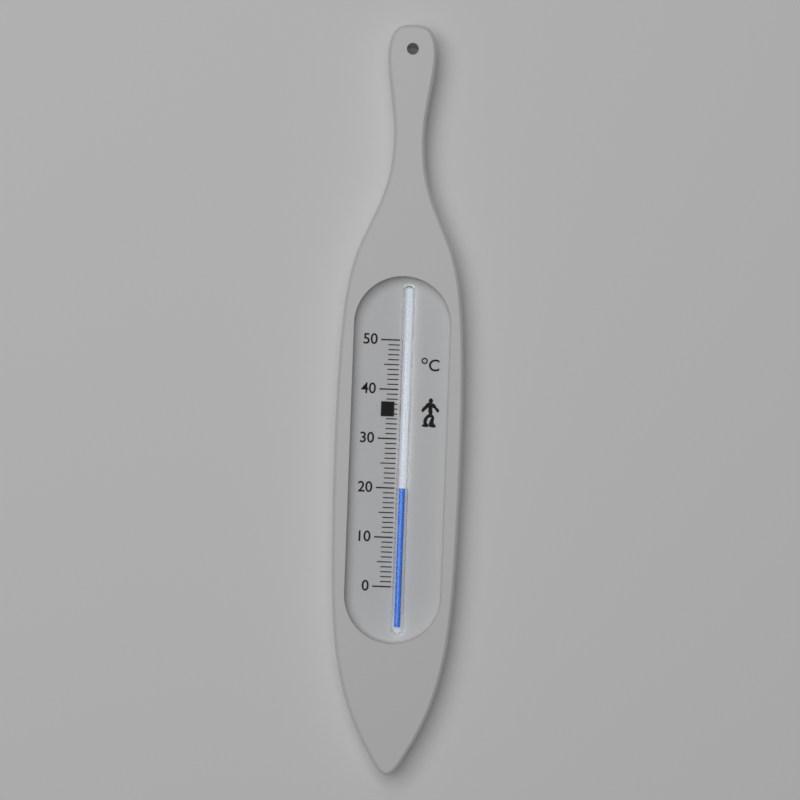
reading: 20 °C
